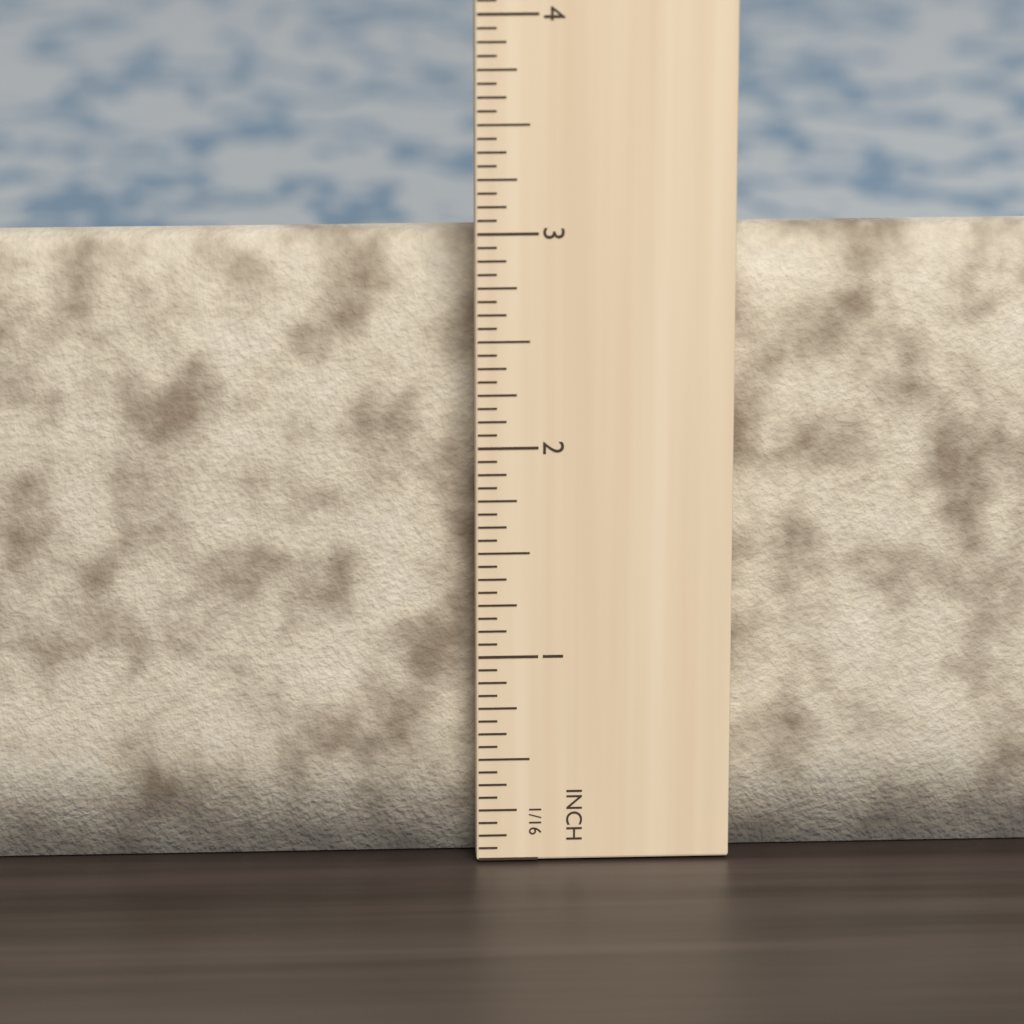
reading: 2.9375 in
